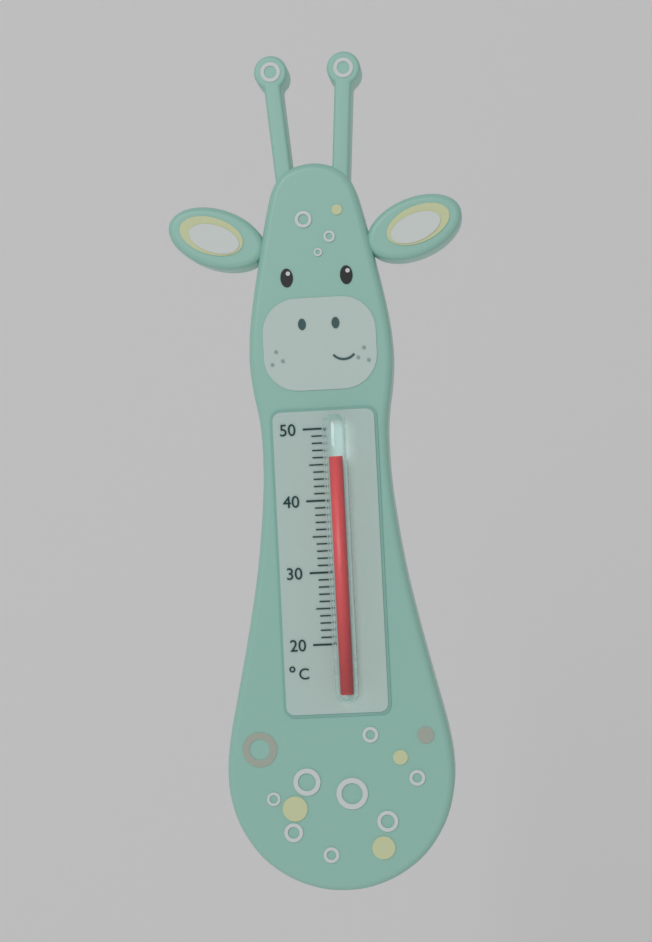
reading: 46 °C
